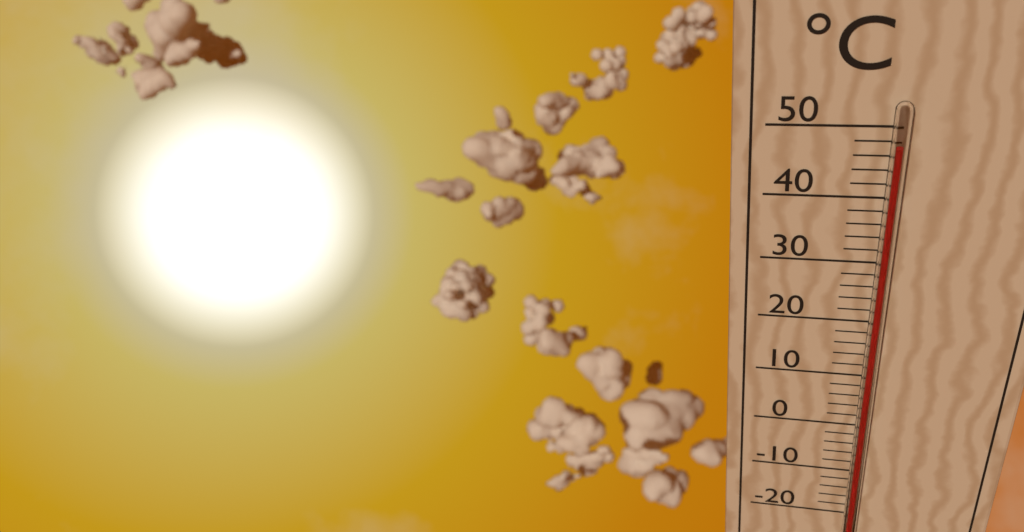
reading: 48 °C
